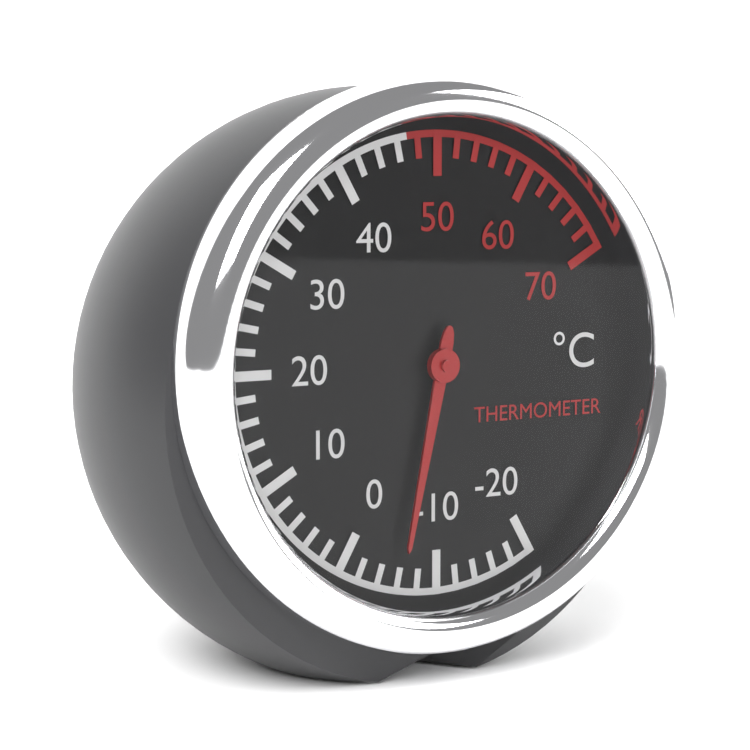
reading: -6 °C
